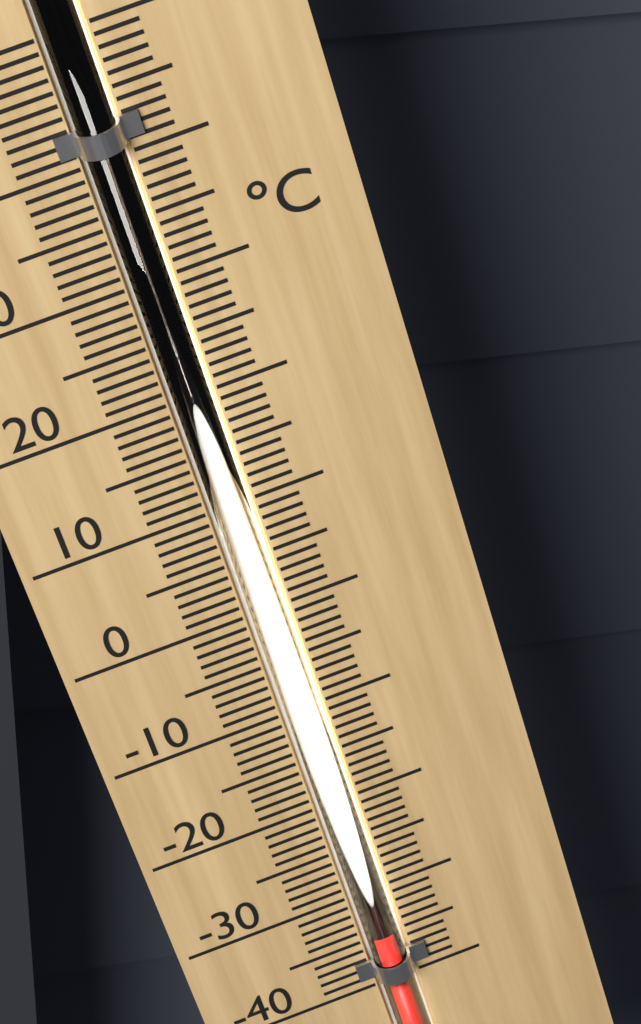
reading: -34 °C
